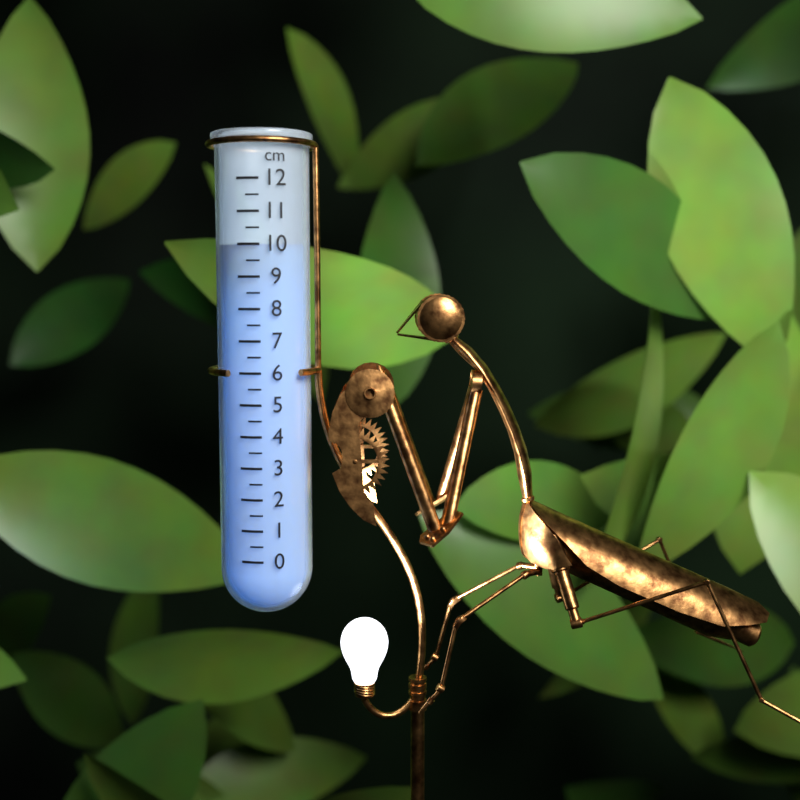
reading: 10.0 cm
